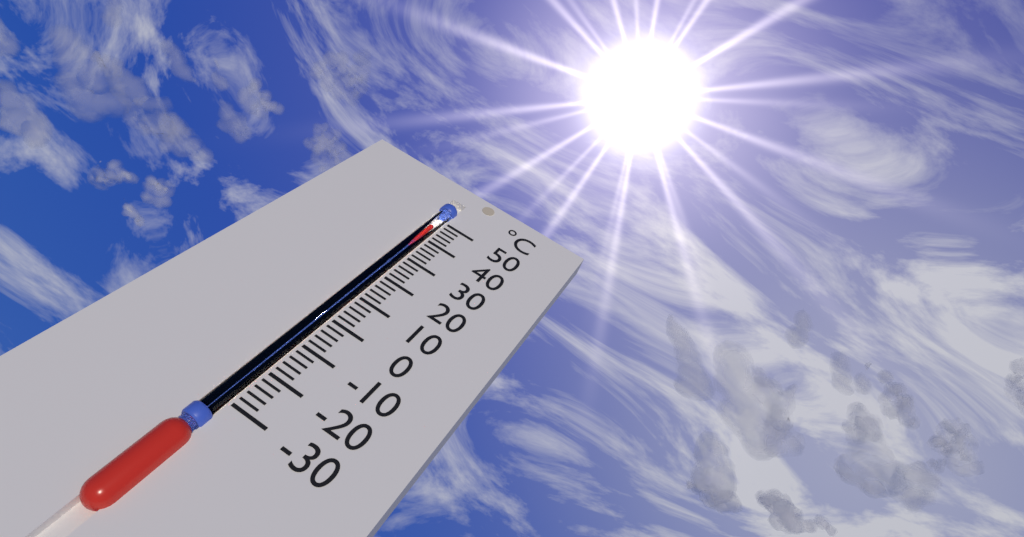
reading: 46 °C
